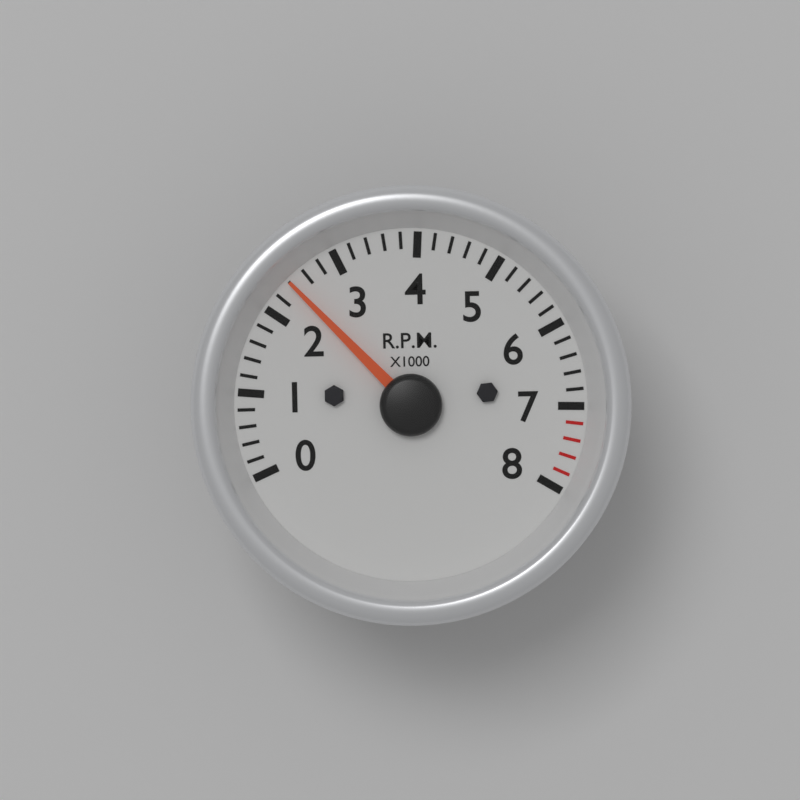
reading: 2400 RPM
